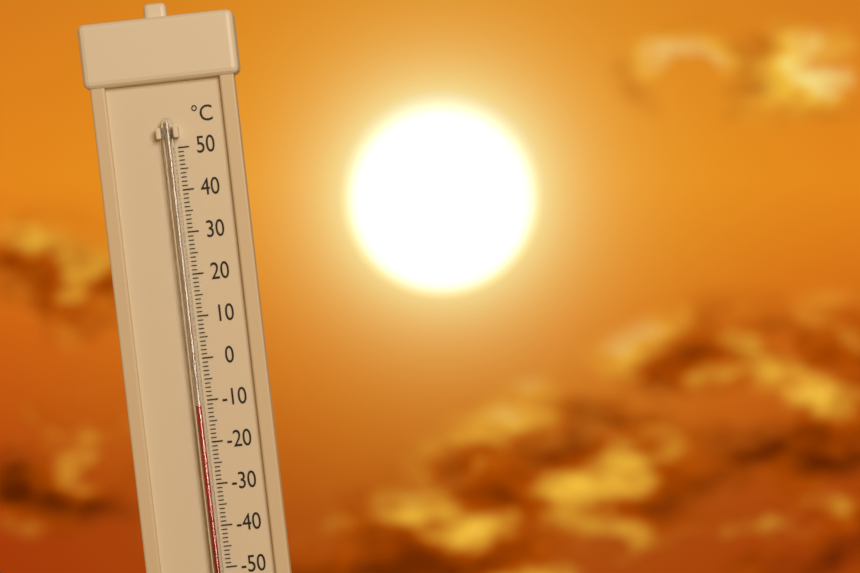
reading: -11 °C
